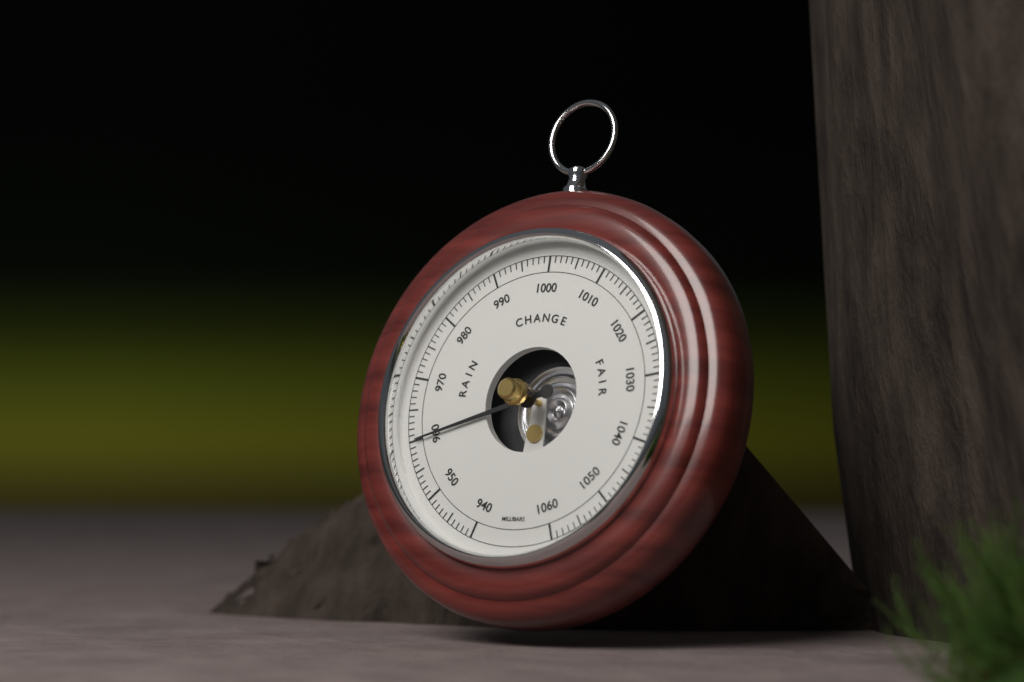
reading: 960 mbar
